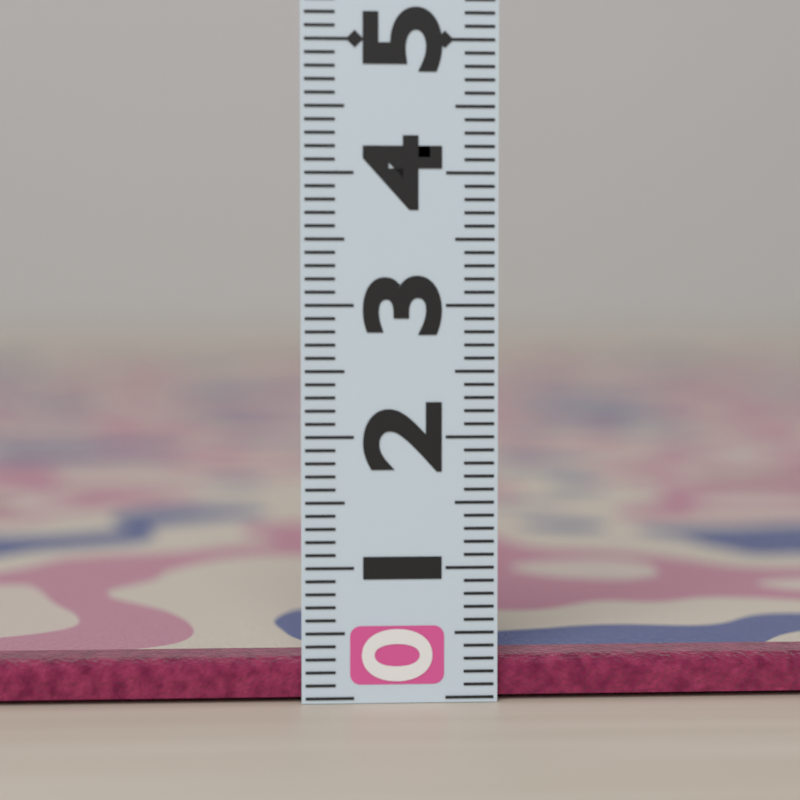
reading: 0.3 (no unit)
